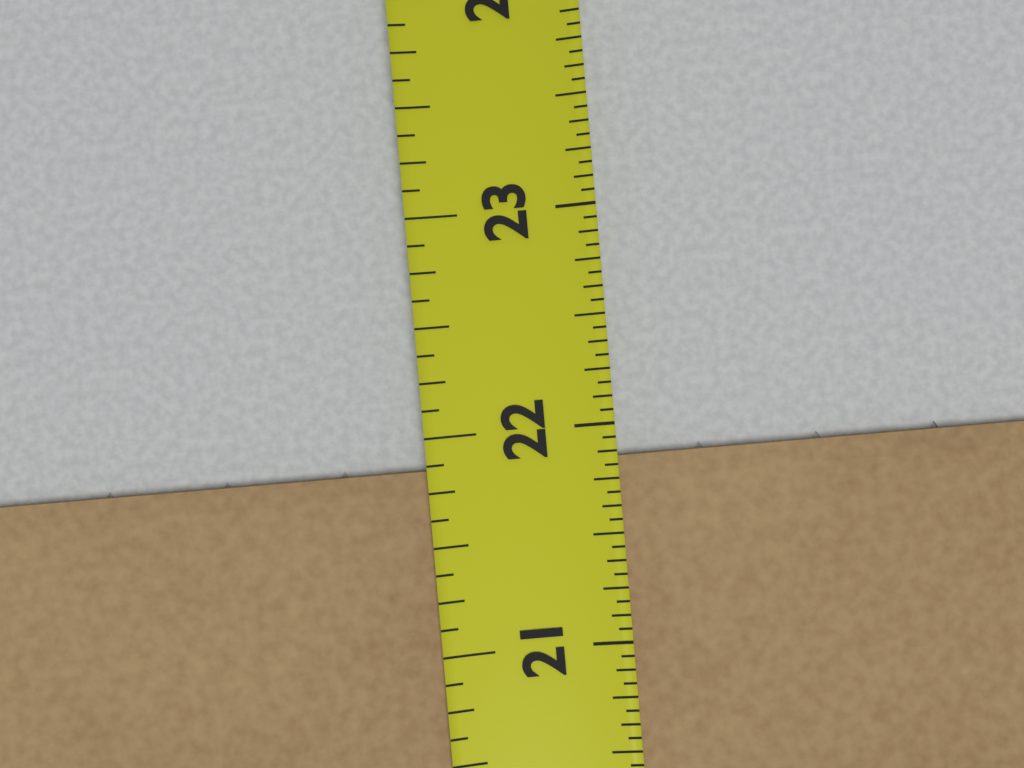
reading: 21.8750 in
